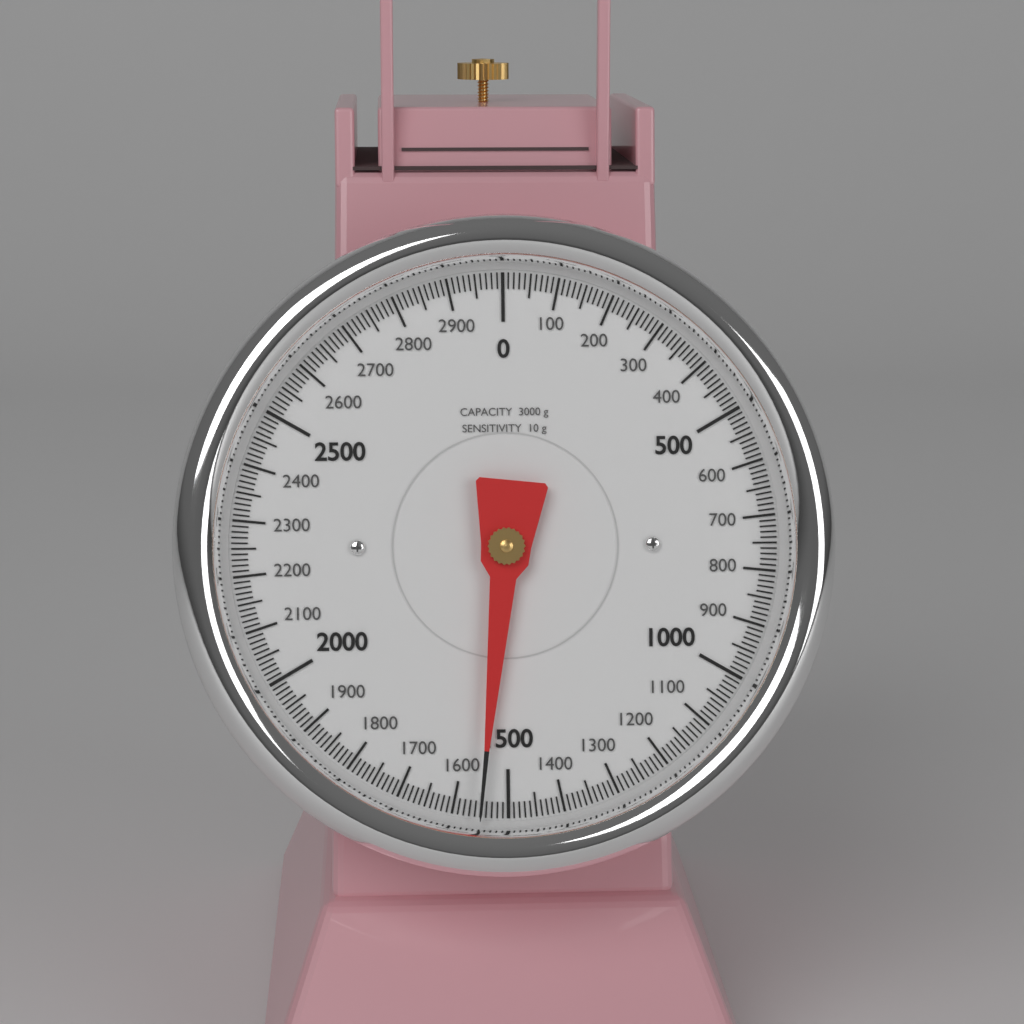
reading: 1550 g
